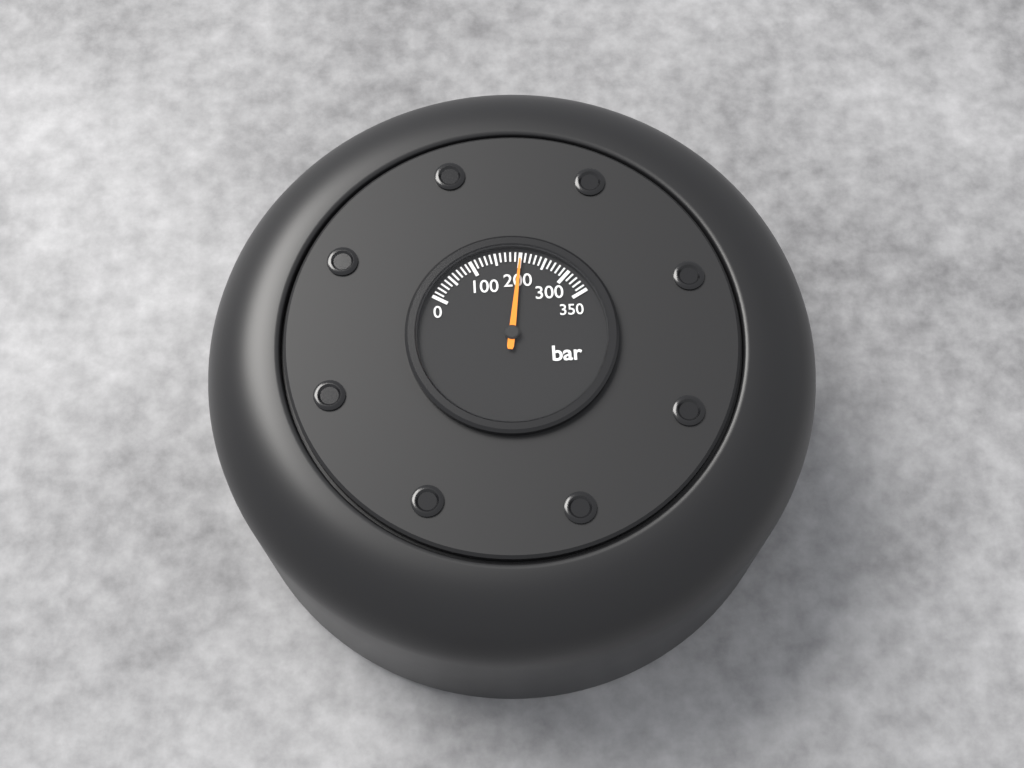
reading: 200 bar
